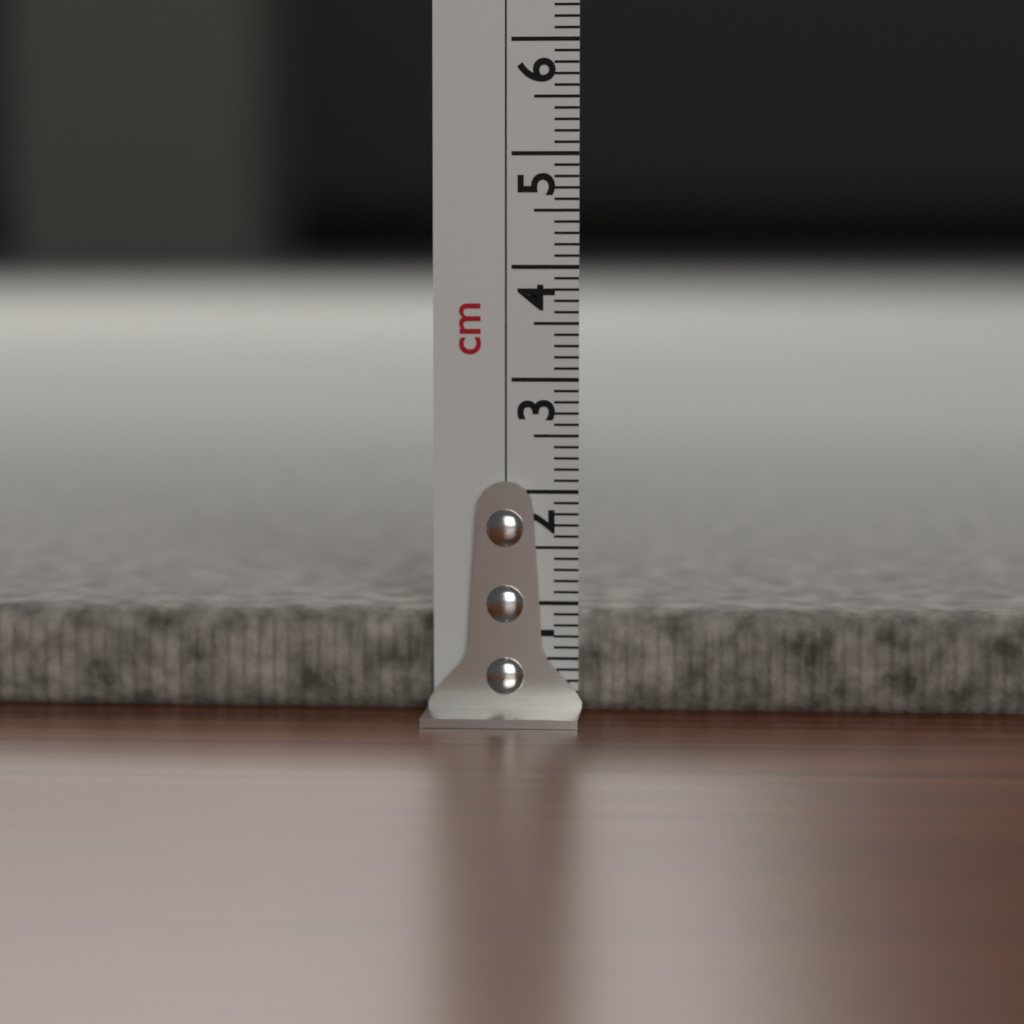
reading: 0.9 cm
